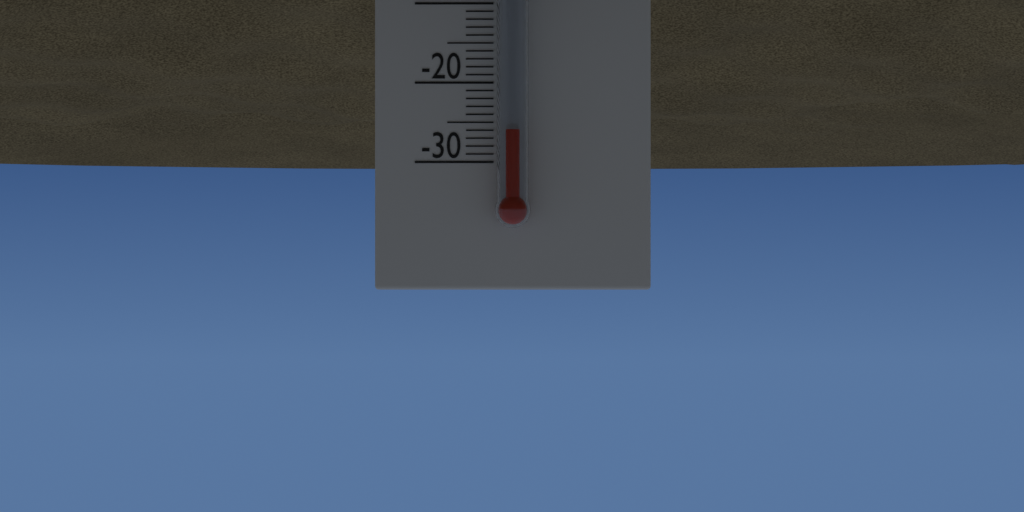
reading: -26 °C
